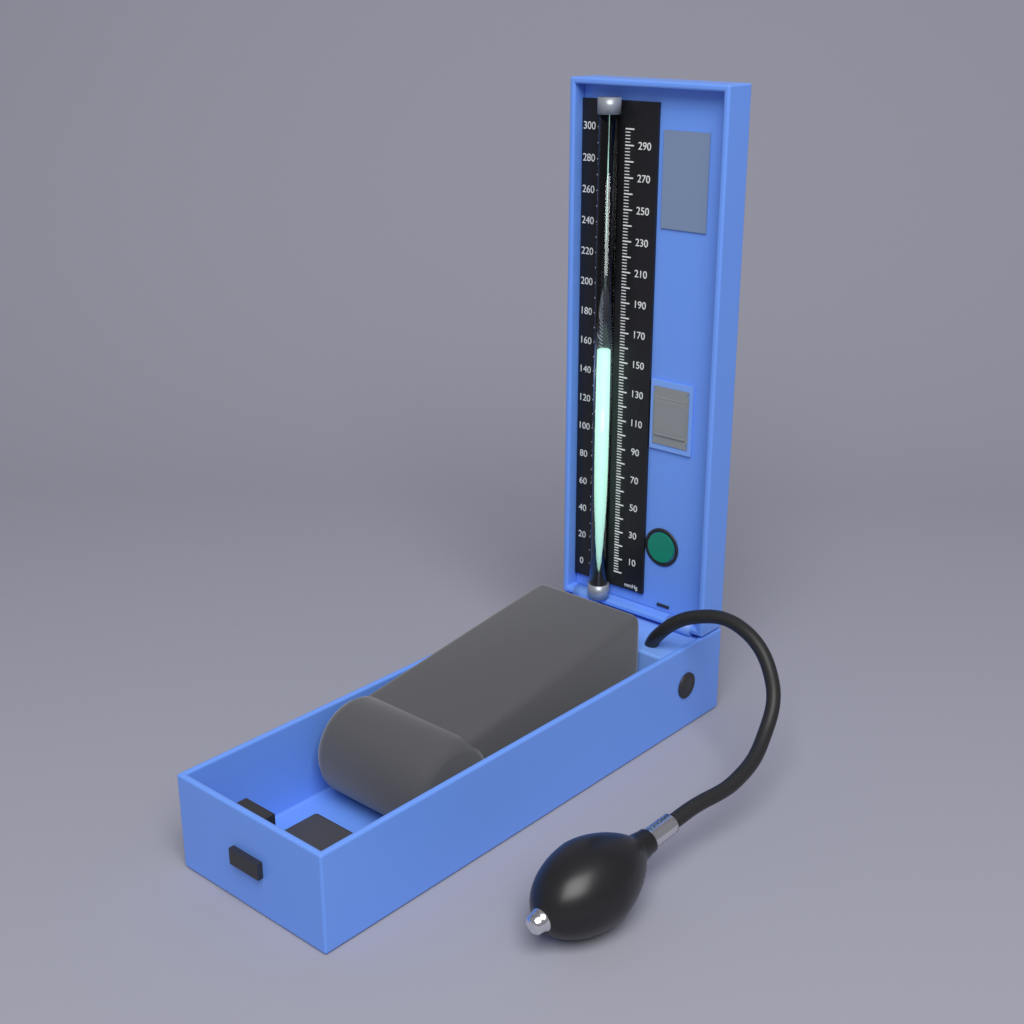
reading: 158 mmHg
